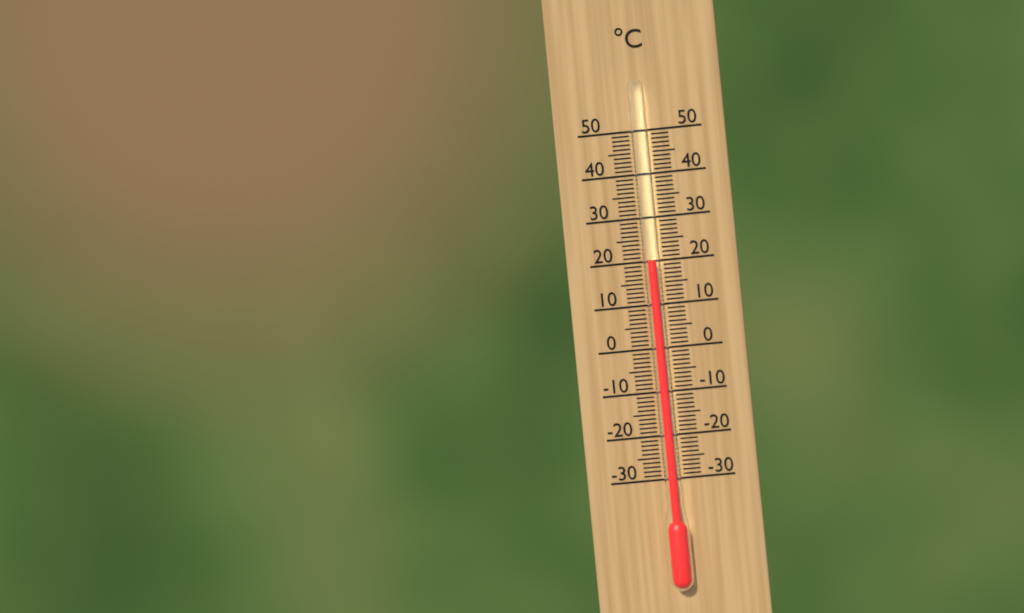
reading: 20 °C
